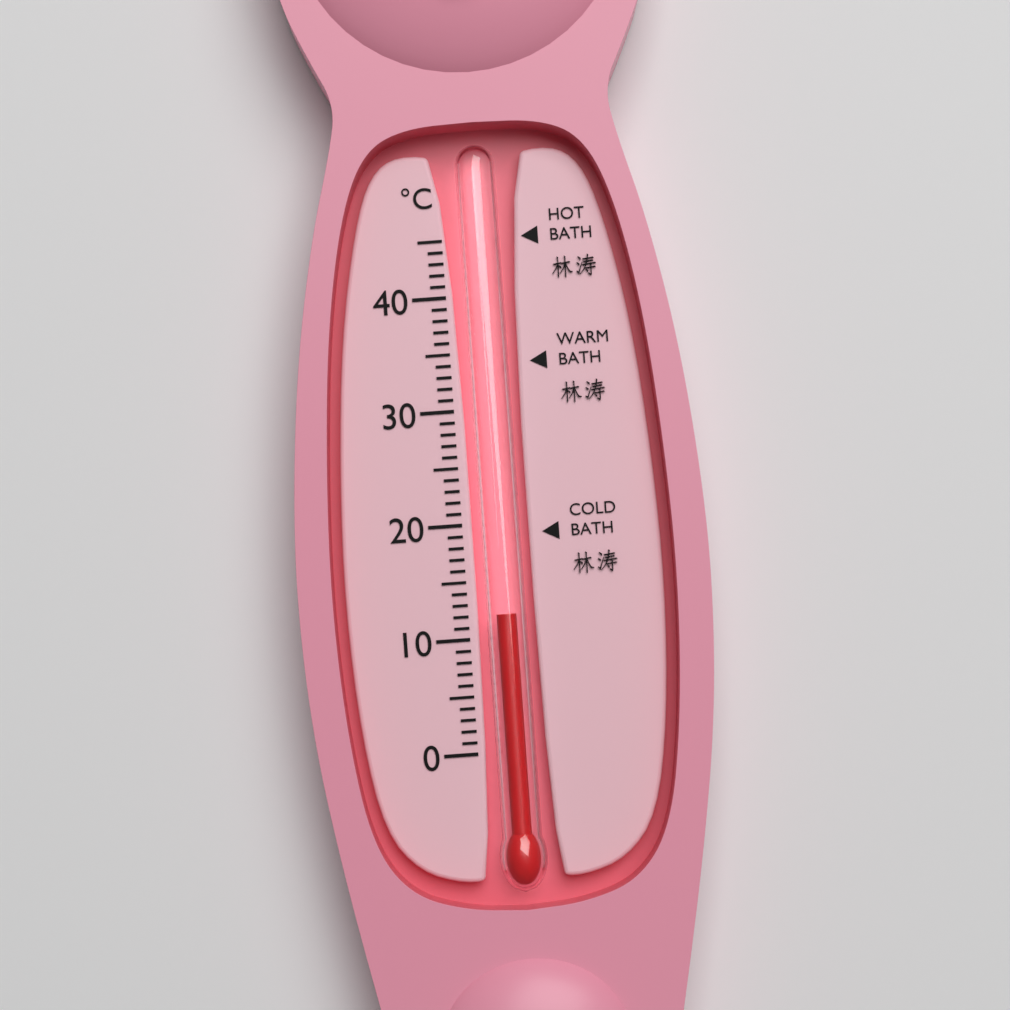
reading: 12 °C
